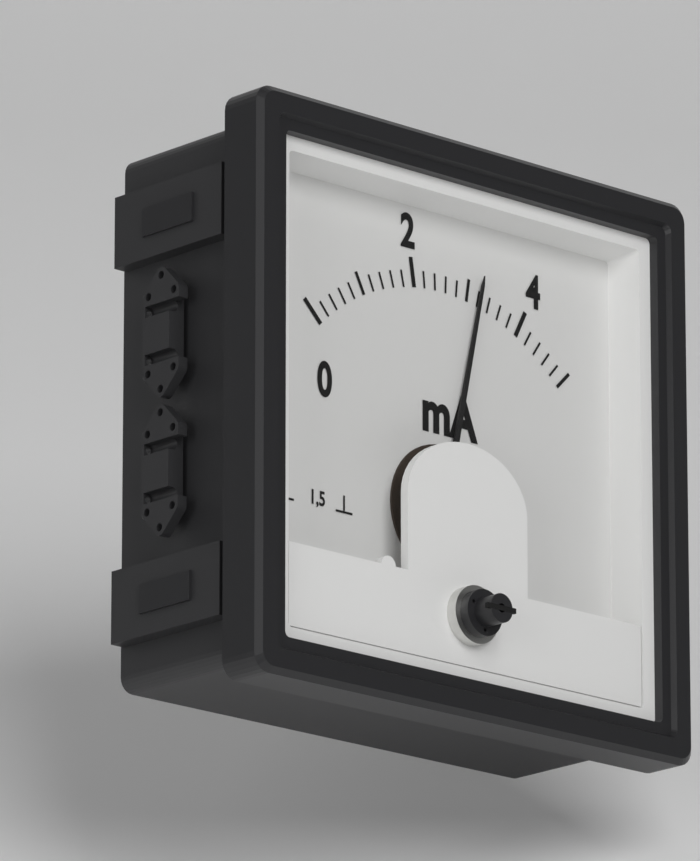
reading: 3.2 mA
